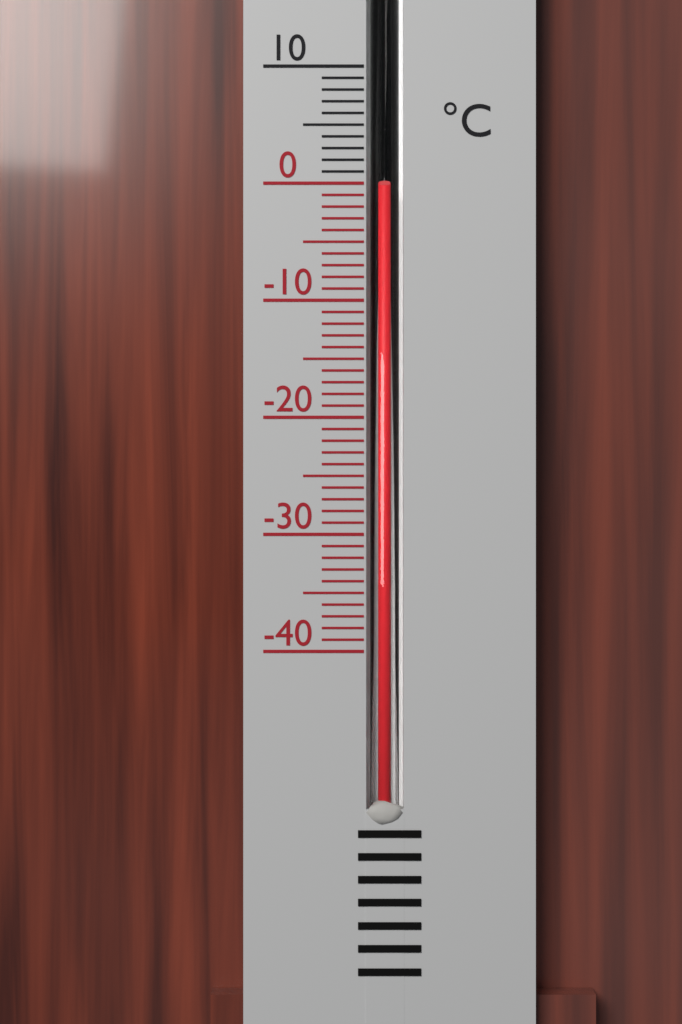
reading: -0.3 °C
